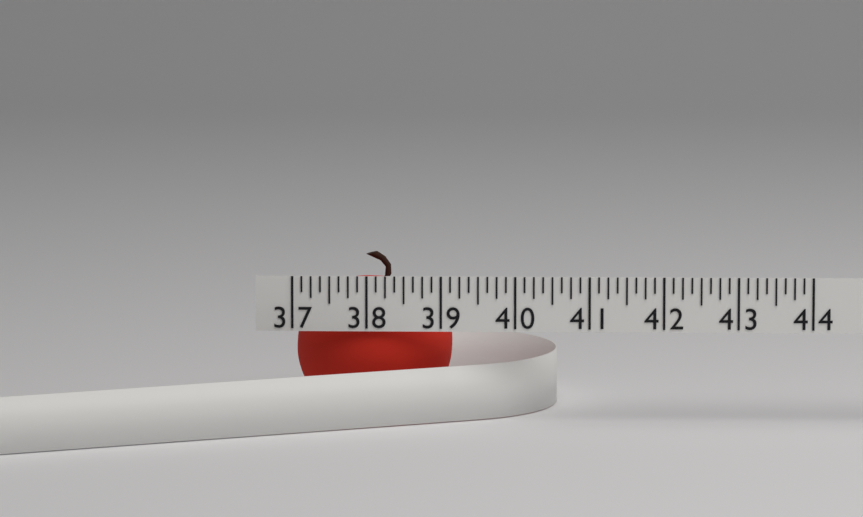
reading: 39.125 (no unit)
